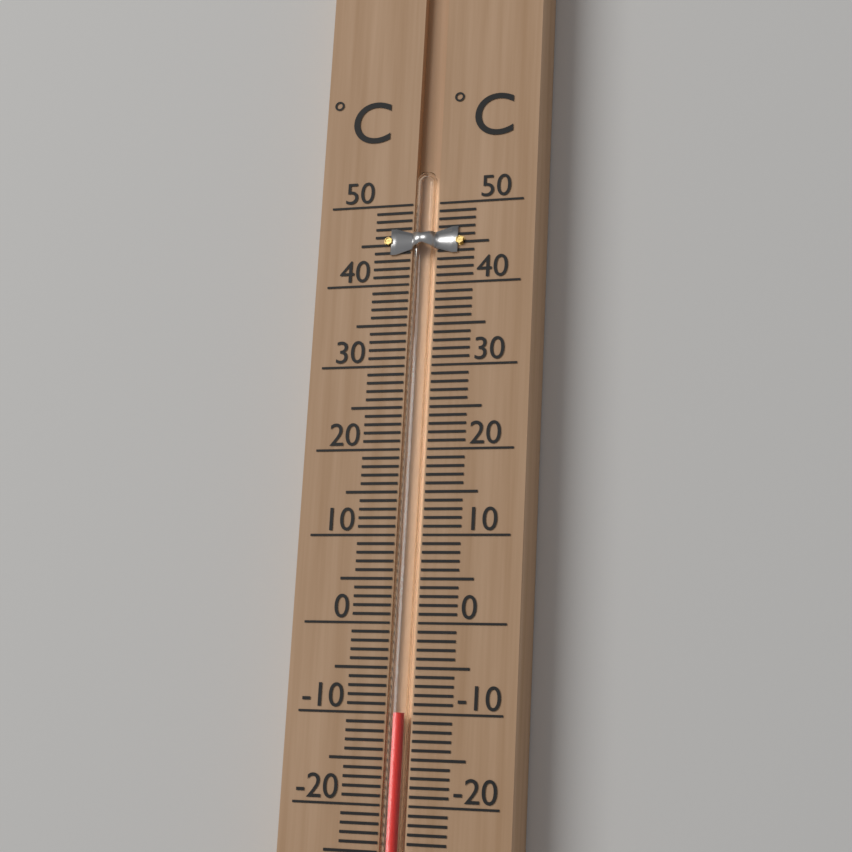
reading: -10 °C
